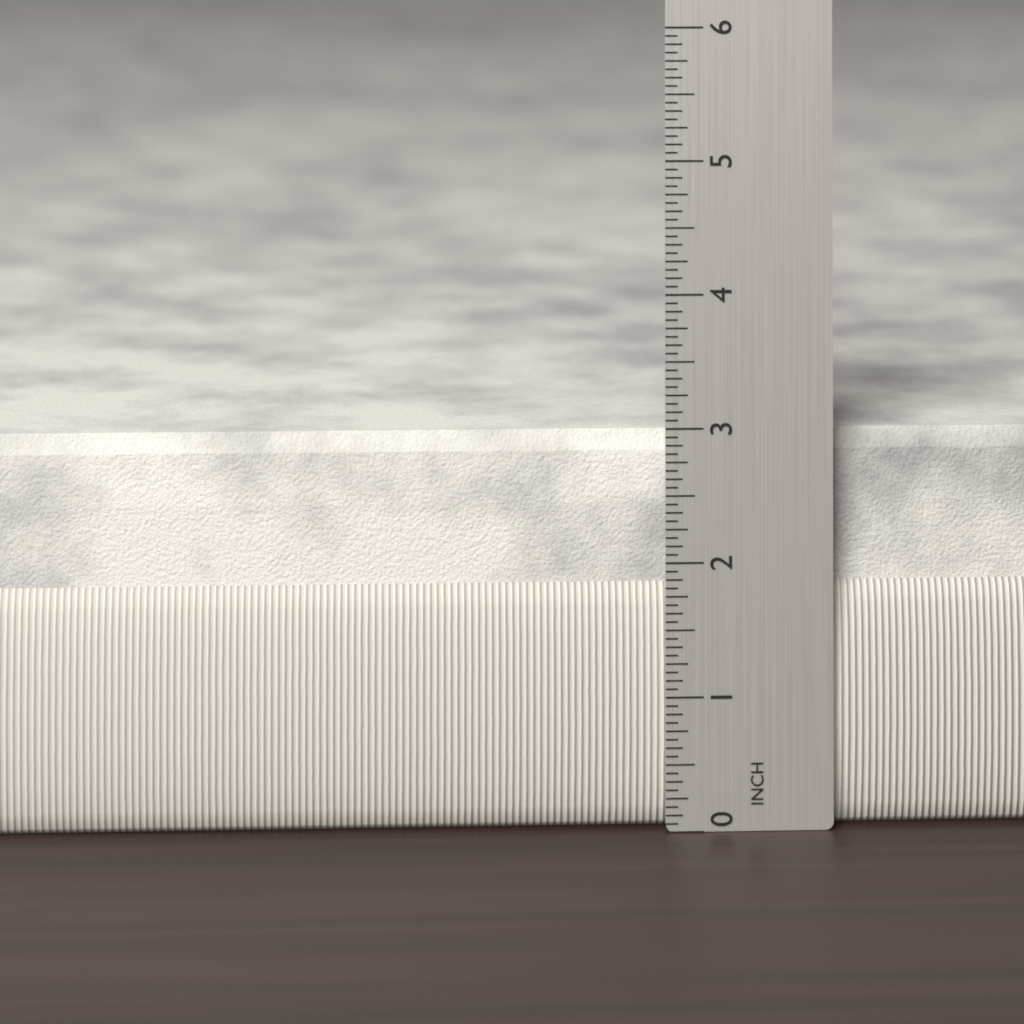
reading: 2.9375 in
